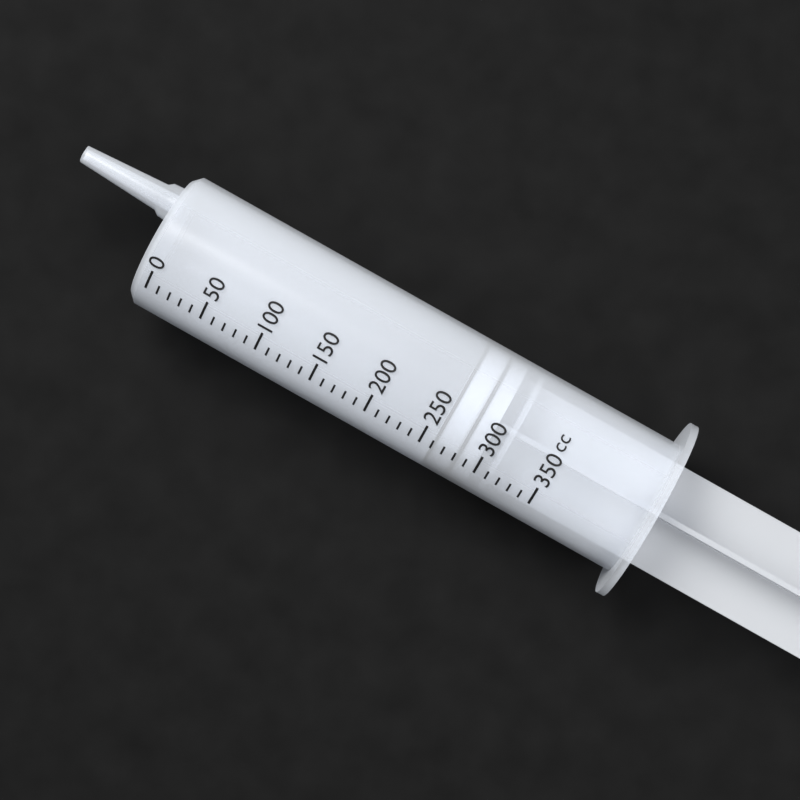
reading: 260 cc
